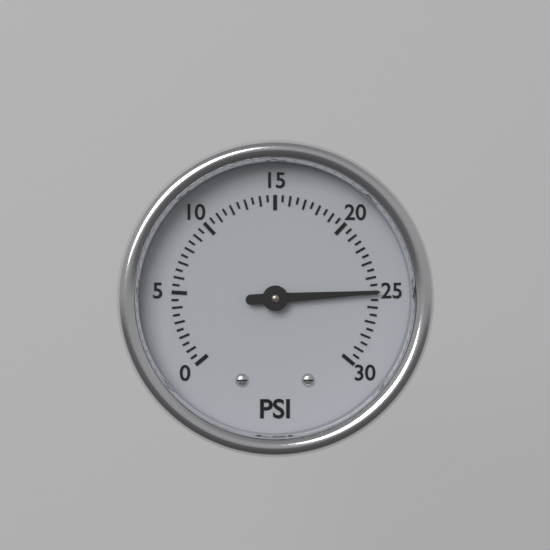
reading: 25.0 psi
